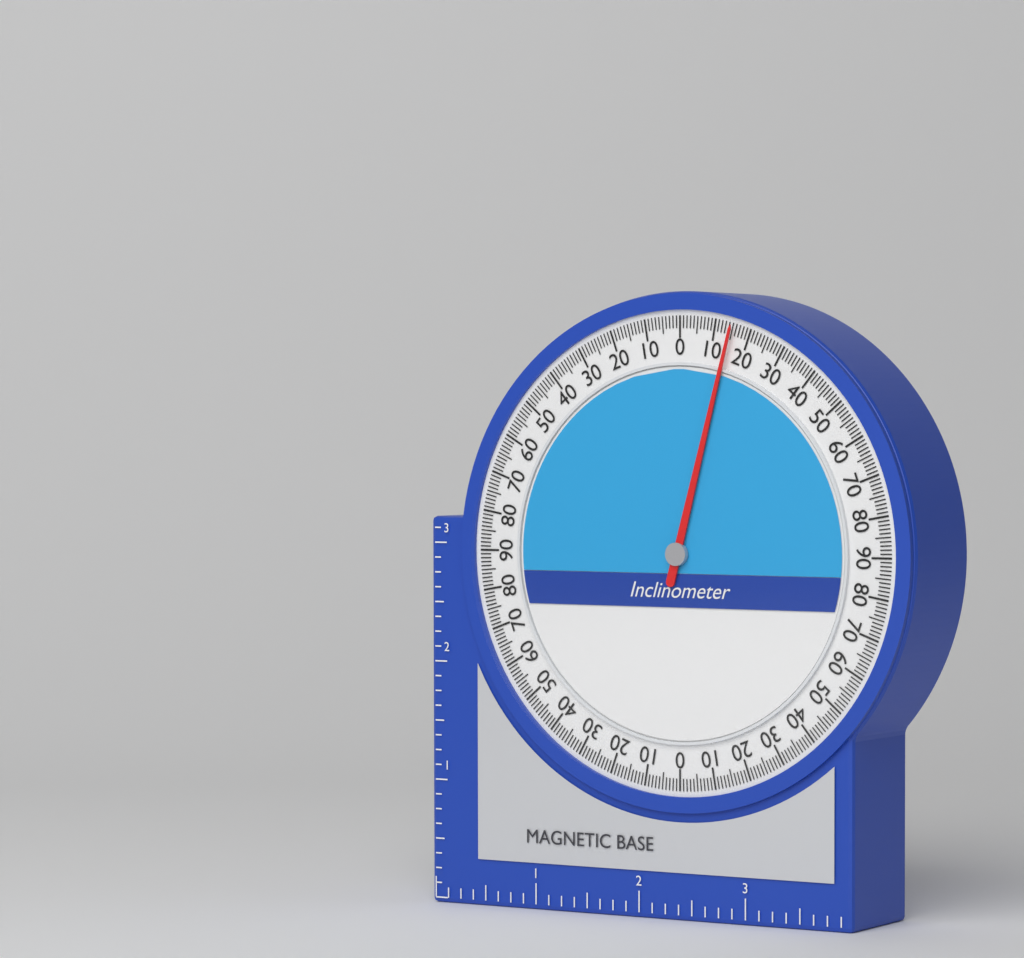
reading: 15 (no unit)
